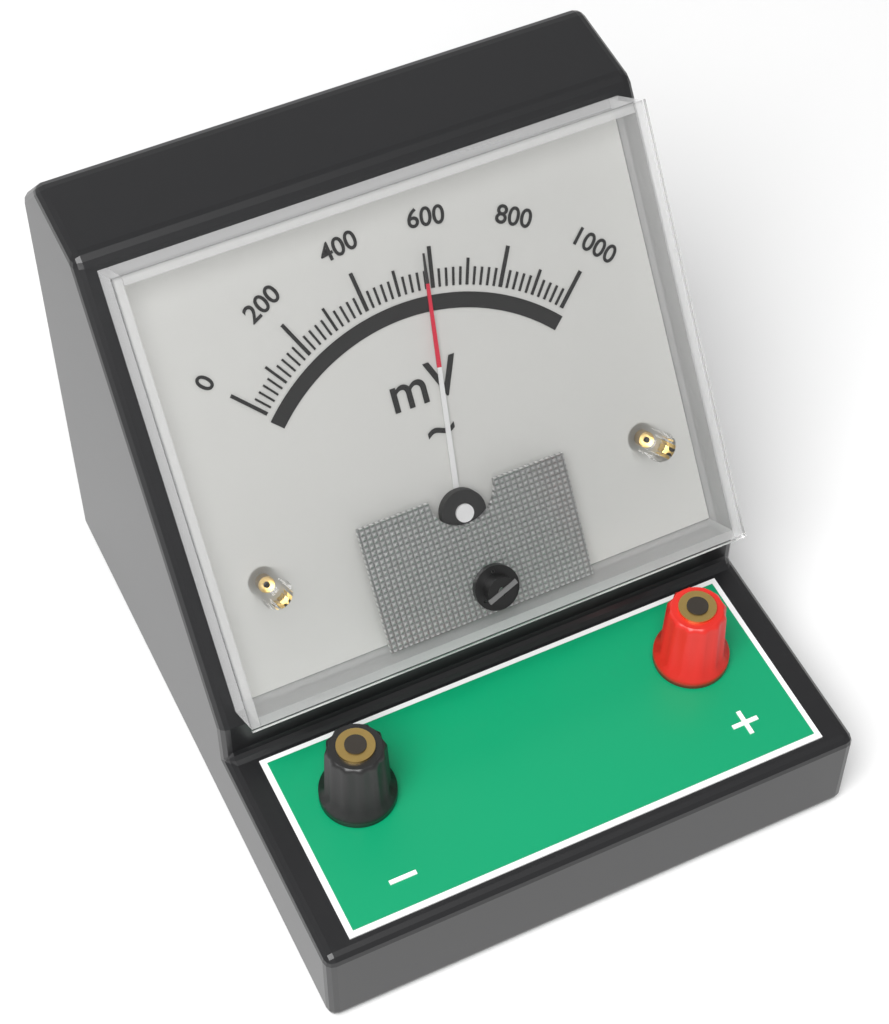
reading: 580 mV
